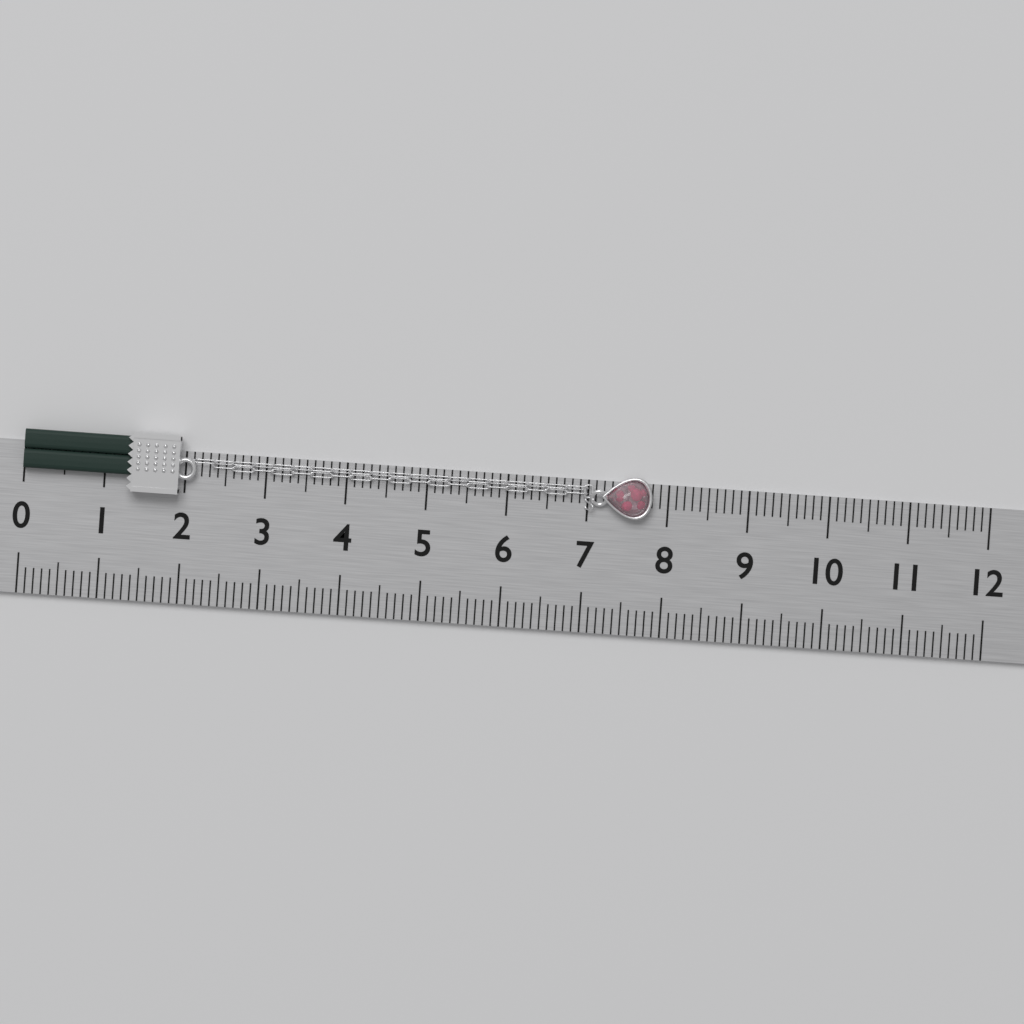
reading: 7.8 (no unit)
